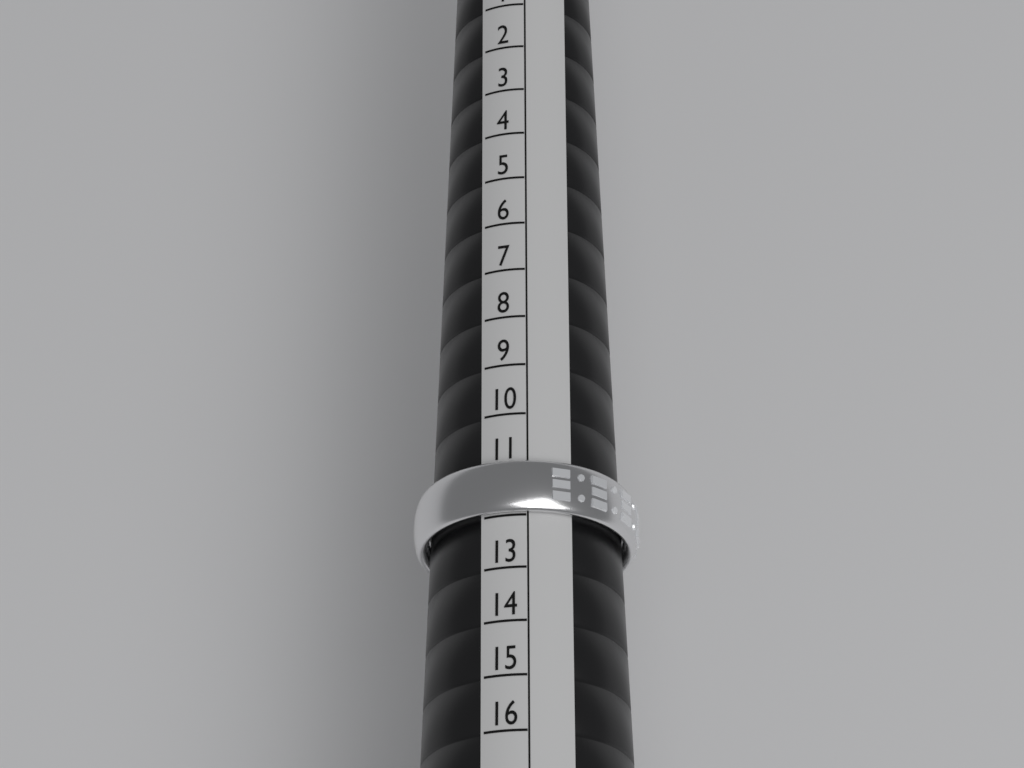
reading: 12 (no unit)
